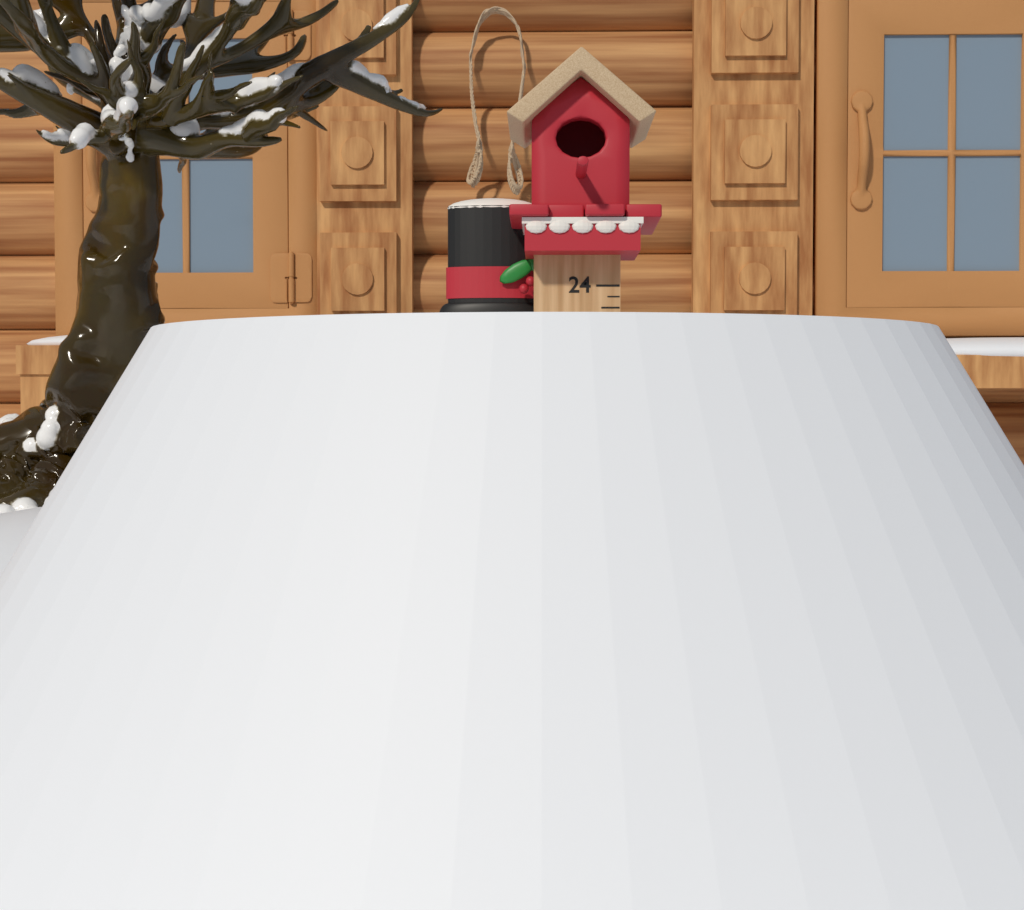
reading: 22.0 (no unit)
